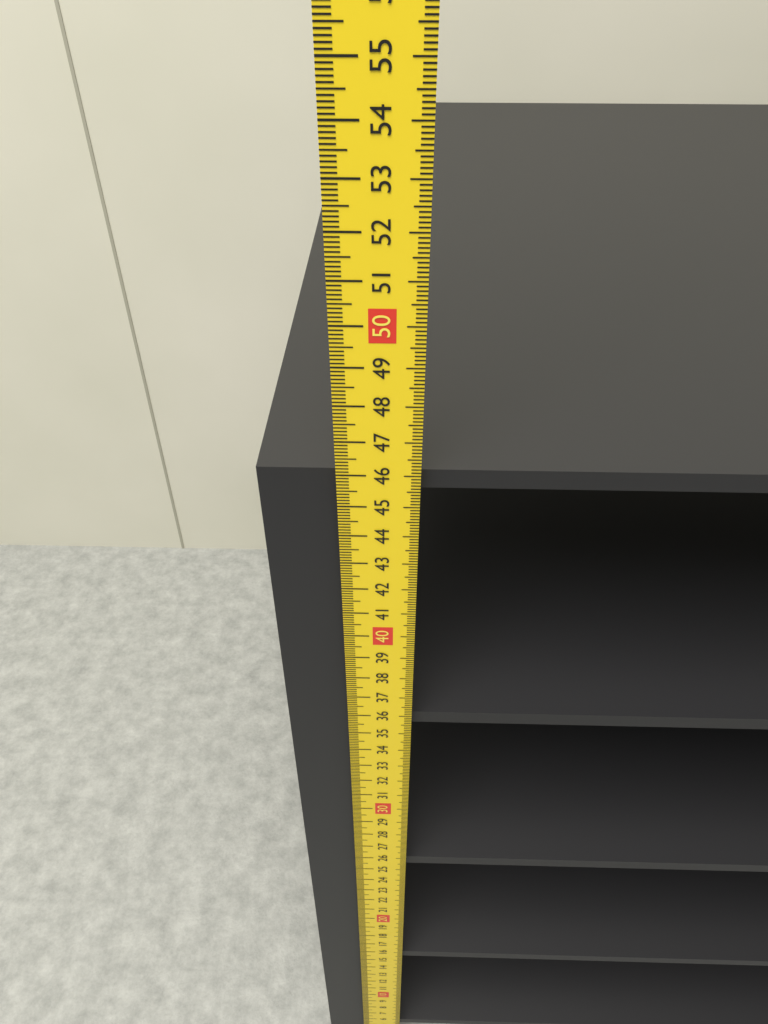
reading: 45.9 cm
